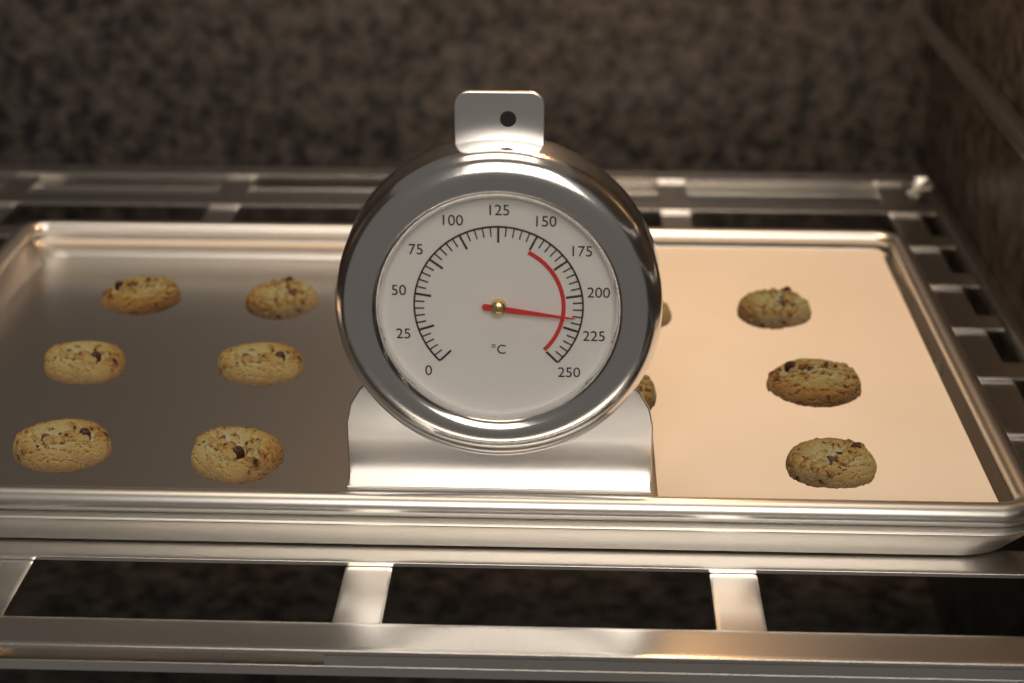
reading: 215 °C
